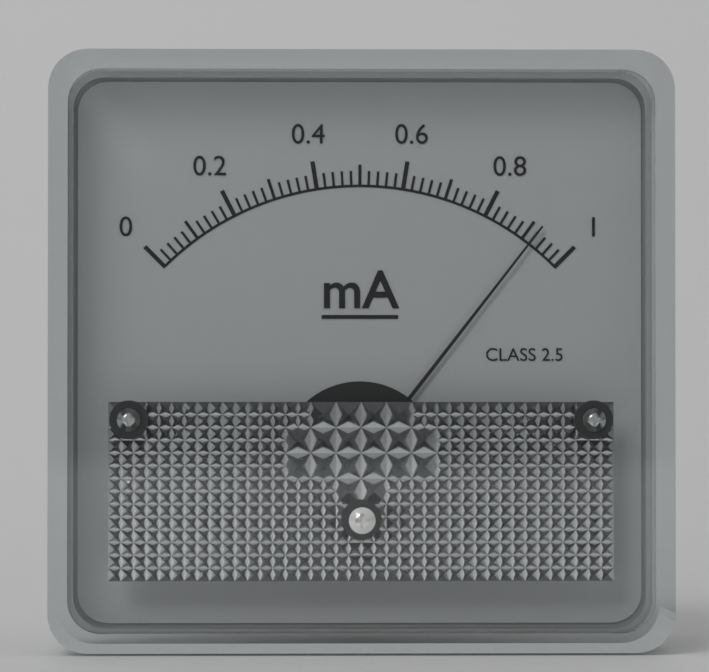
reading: 0.92 mA
